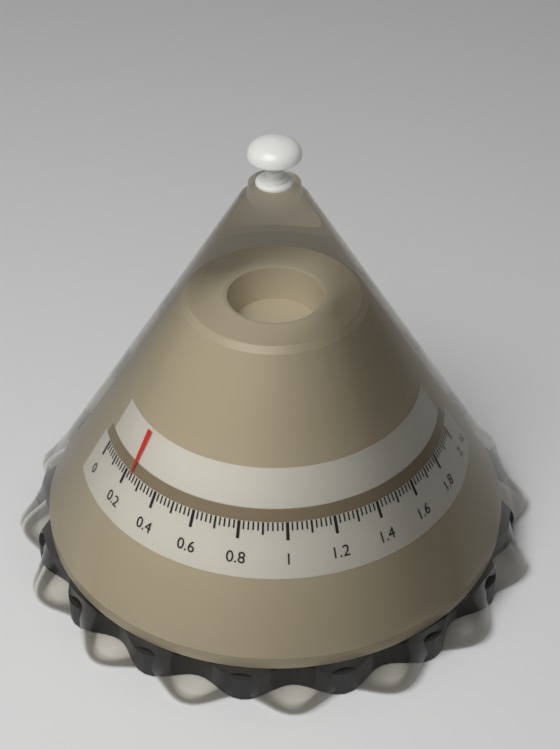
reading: 0.24 kg
